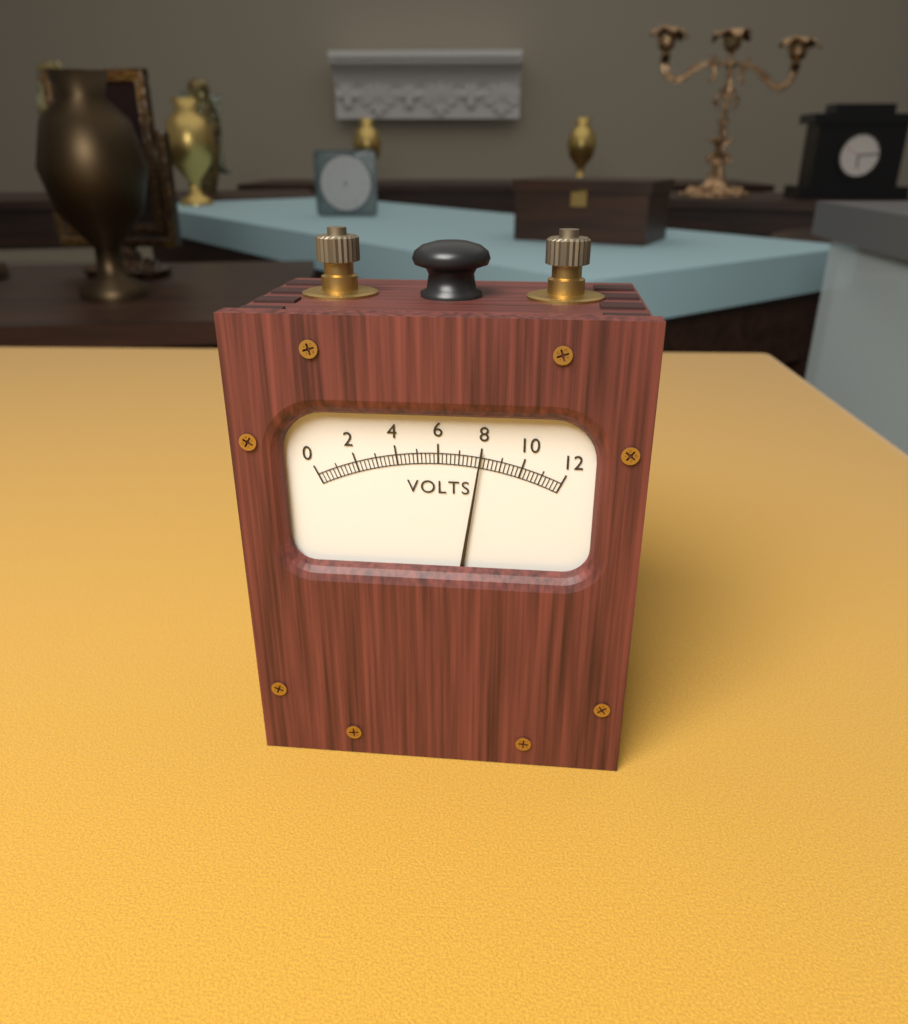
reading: 8.0 V
